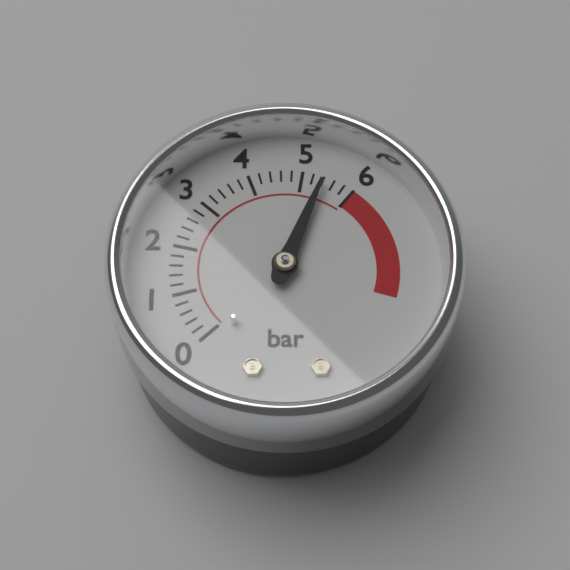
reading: 5.4 bar
